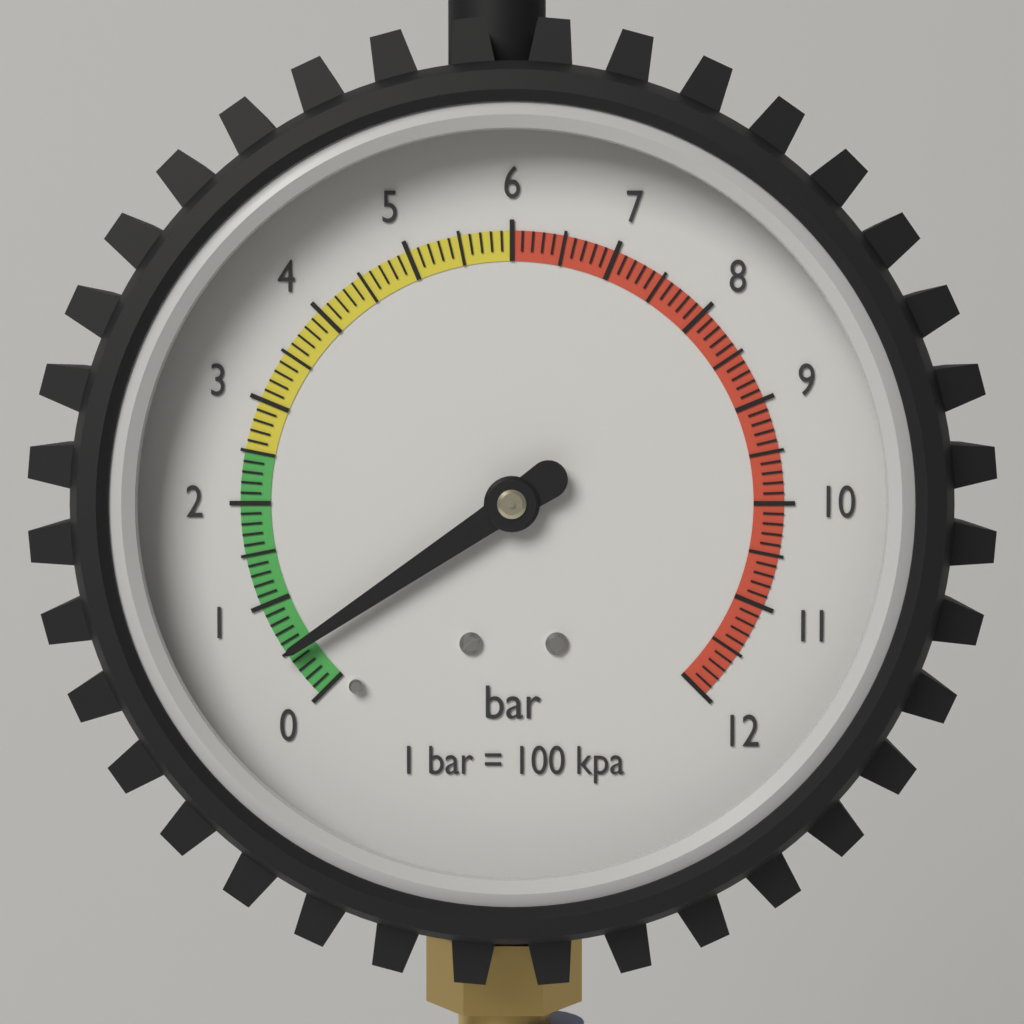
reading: 0.5 bar
